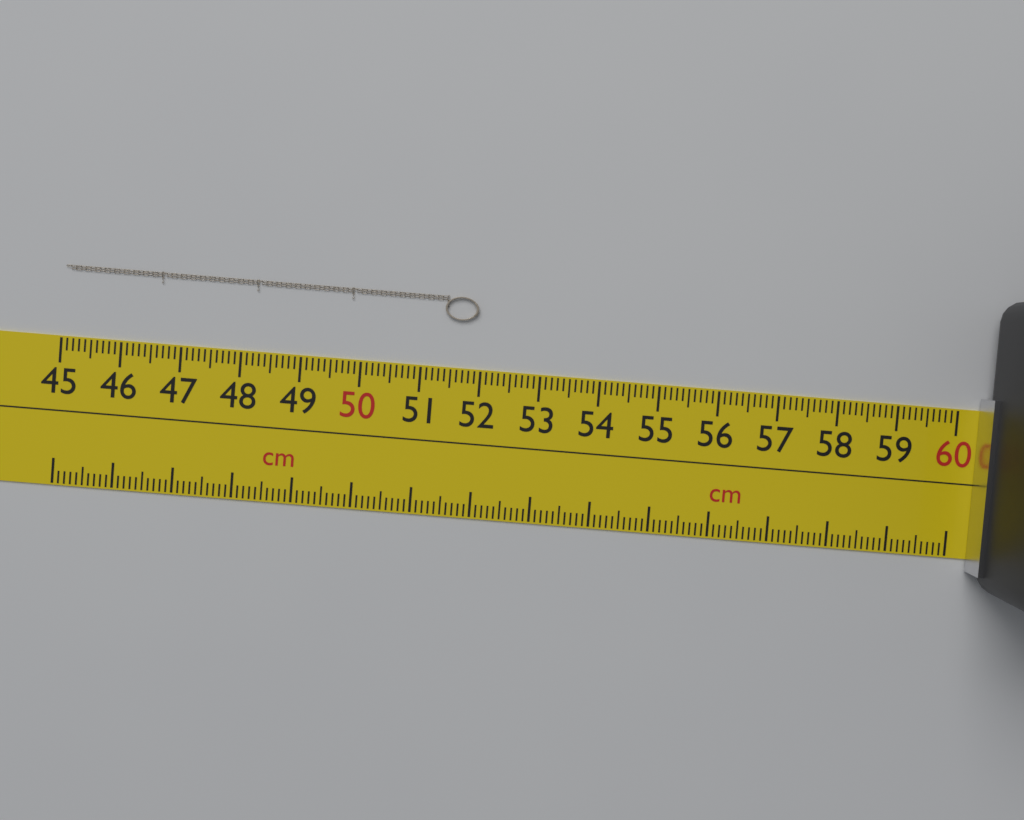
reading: 51.9 cm
